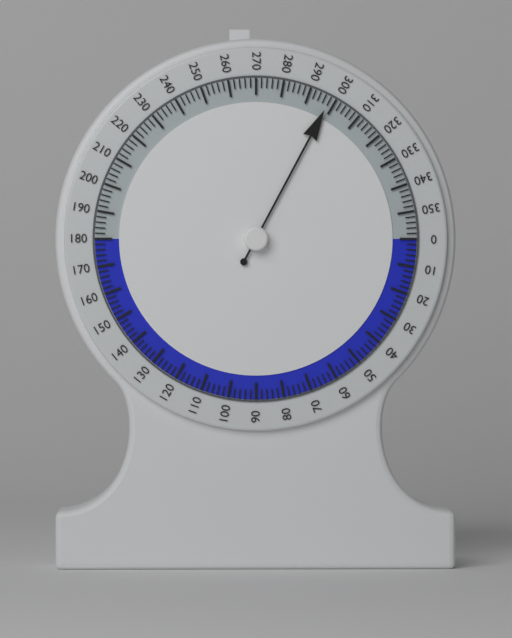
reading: 298 (no unit)
